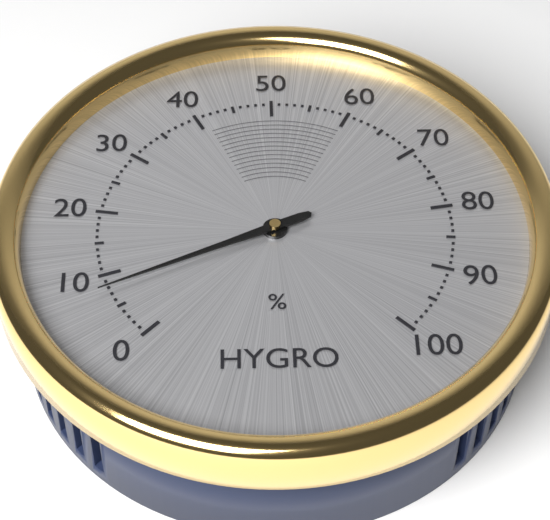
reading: 8 %
